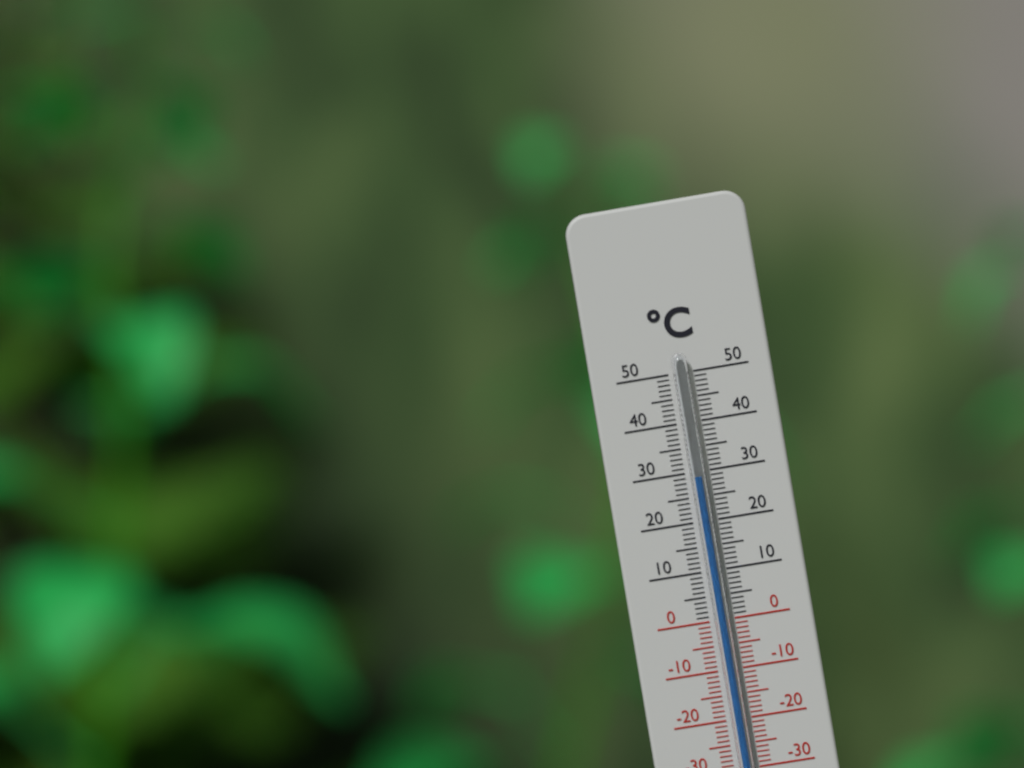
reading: 29 °C
